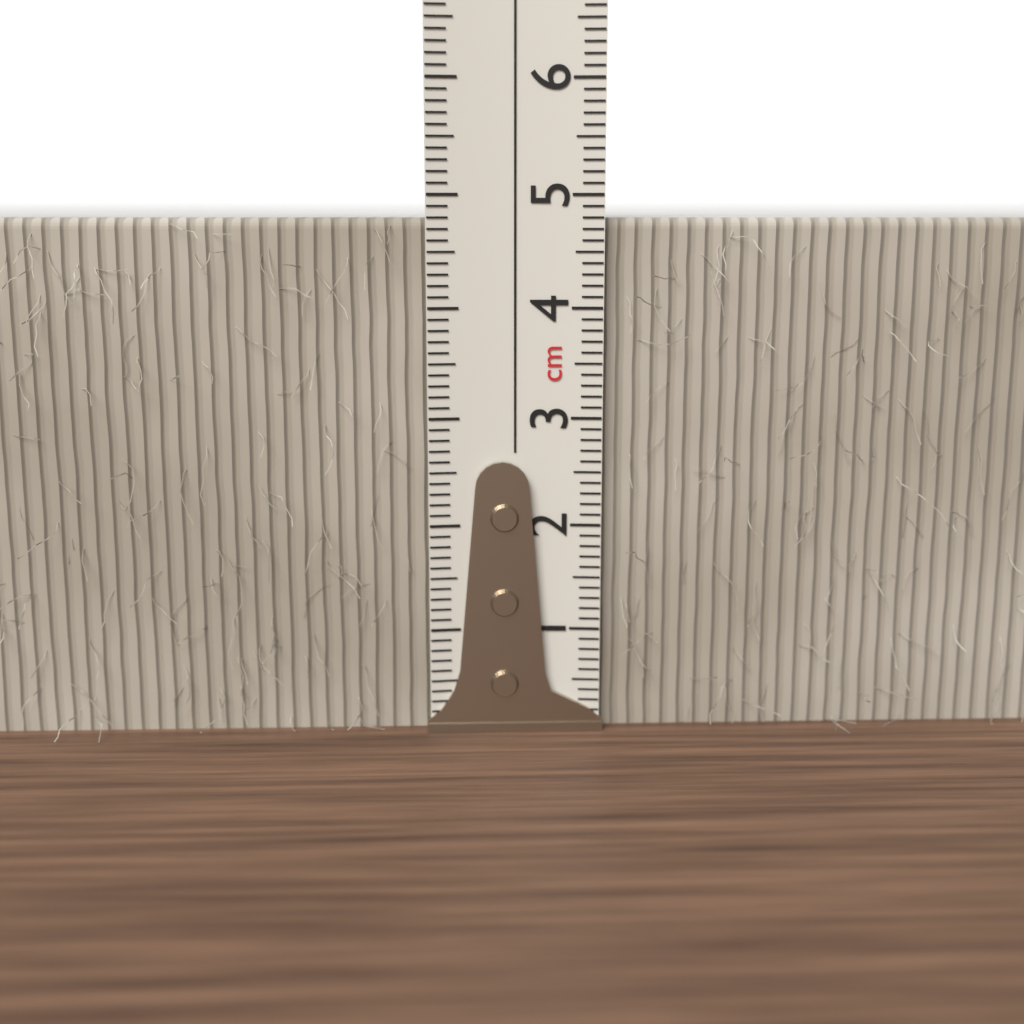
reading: 4.8 cm
